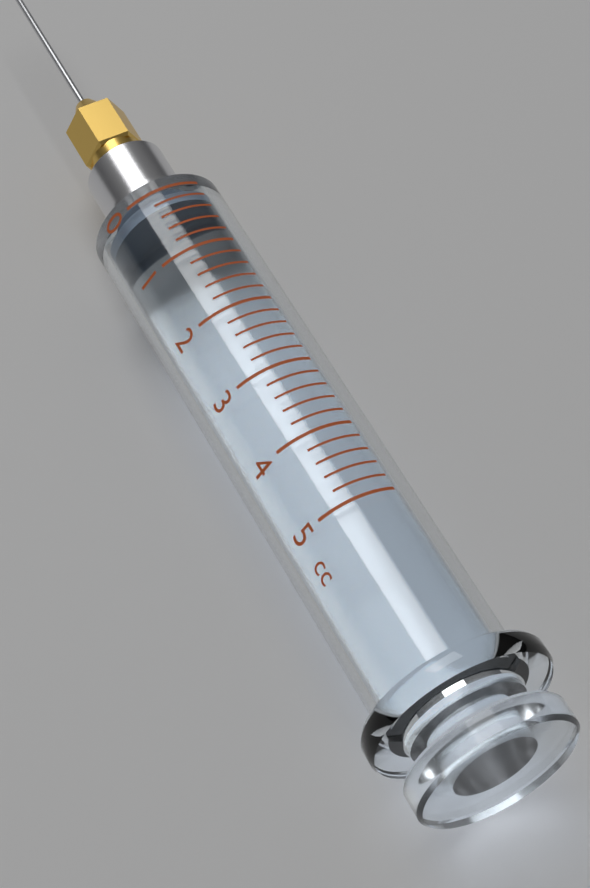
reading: 0.0 cc
